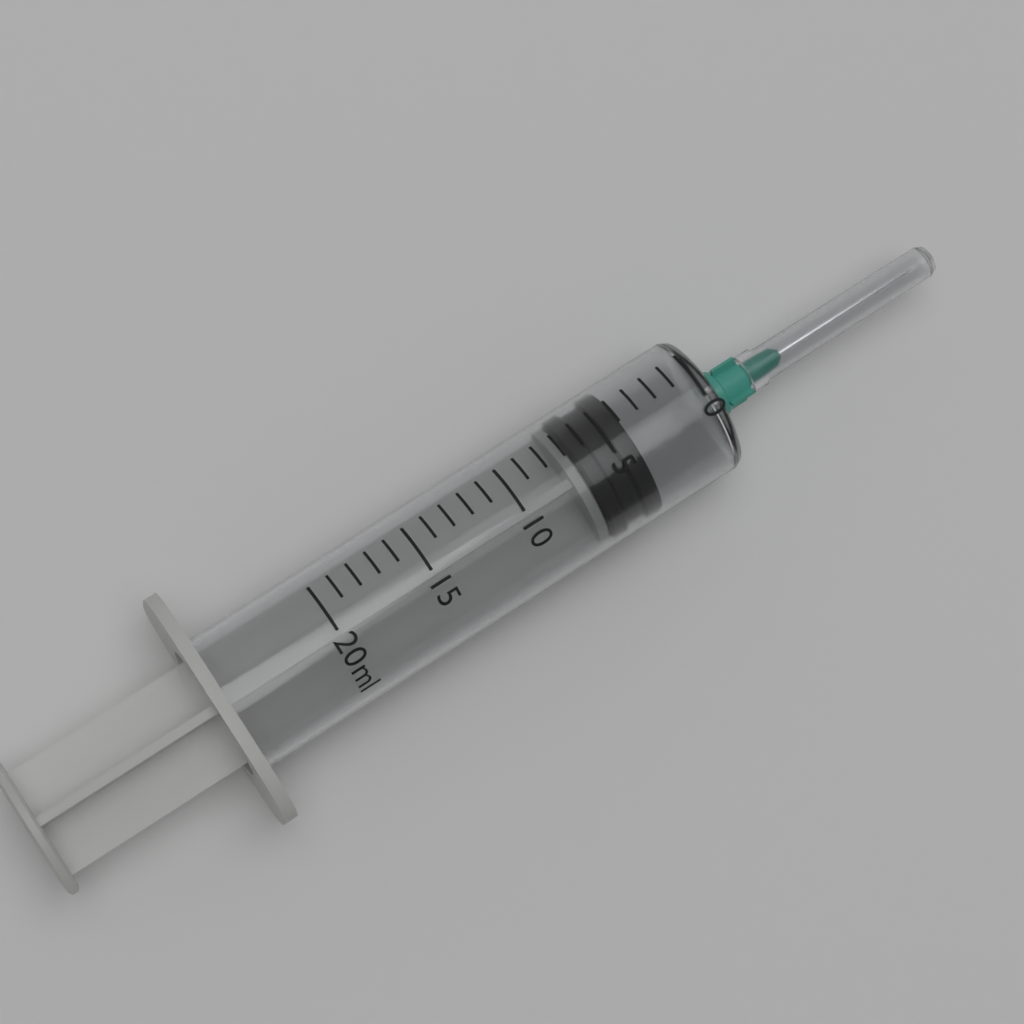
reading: 4 ml
